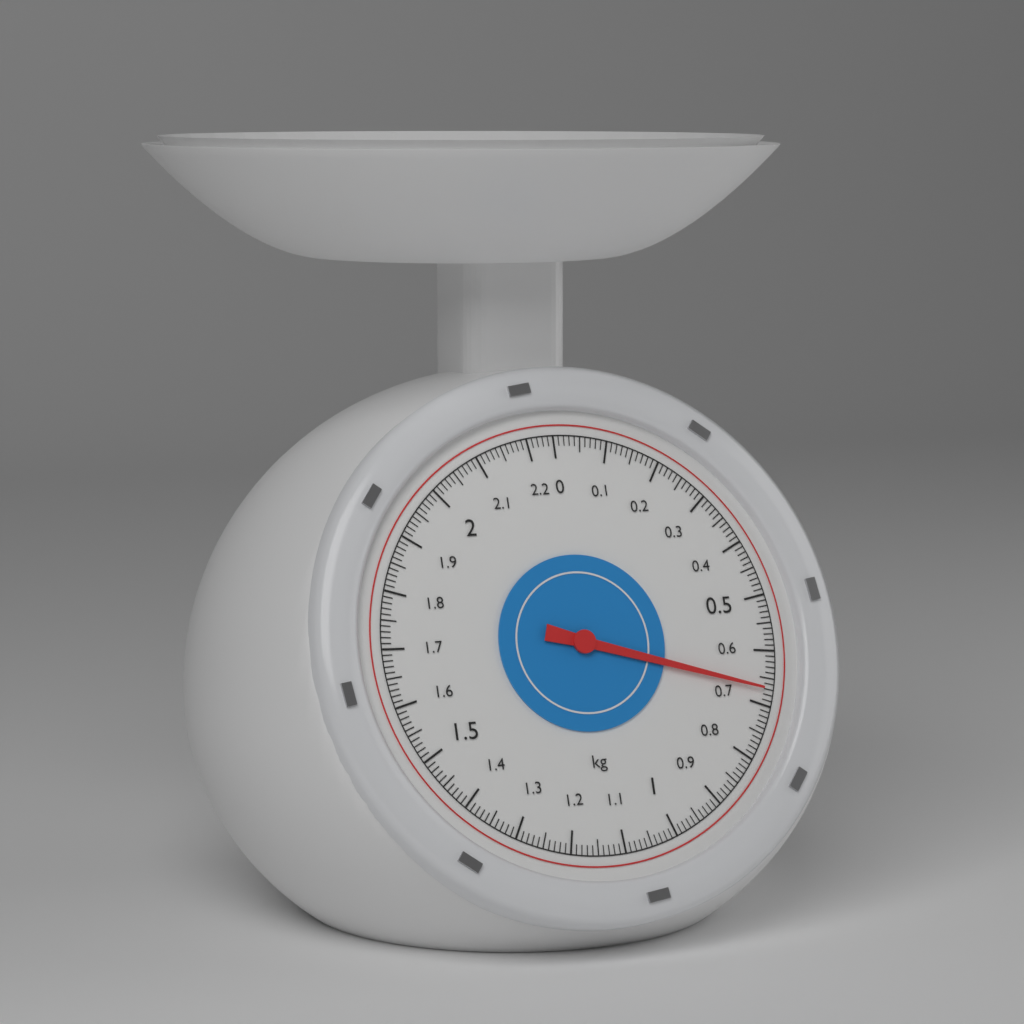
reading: 0.67 kg
